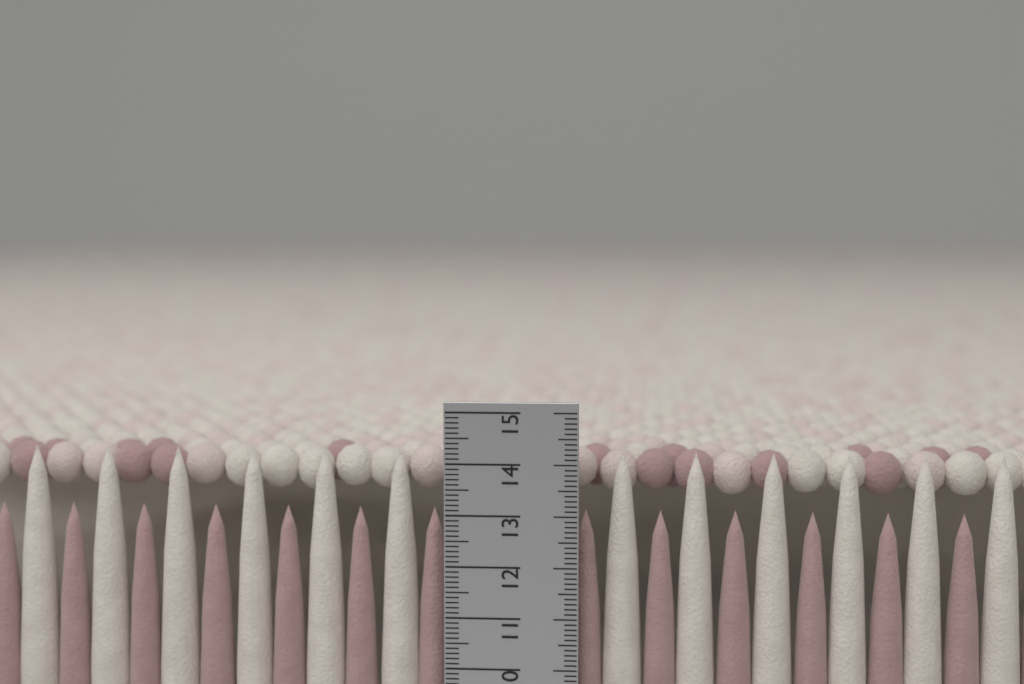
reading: 14.2 cm
